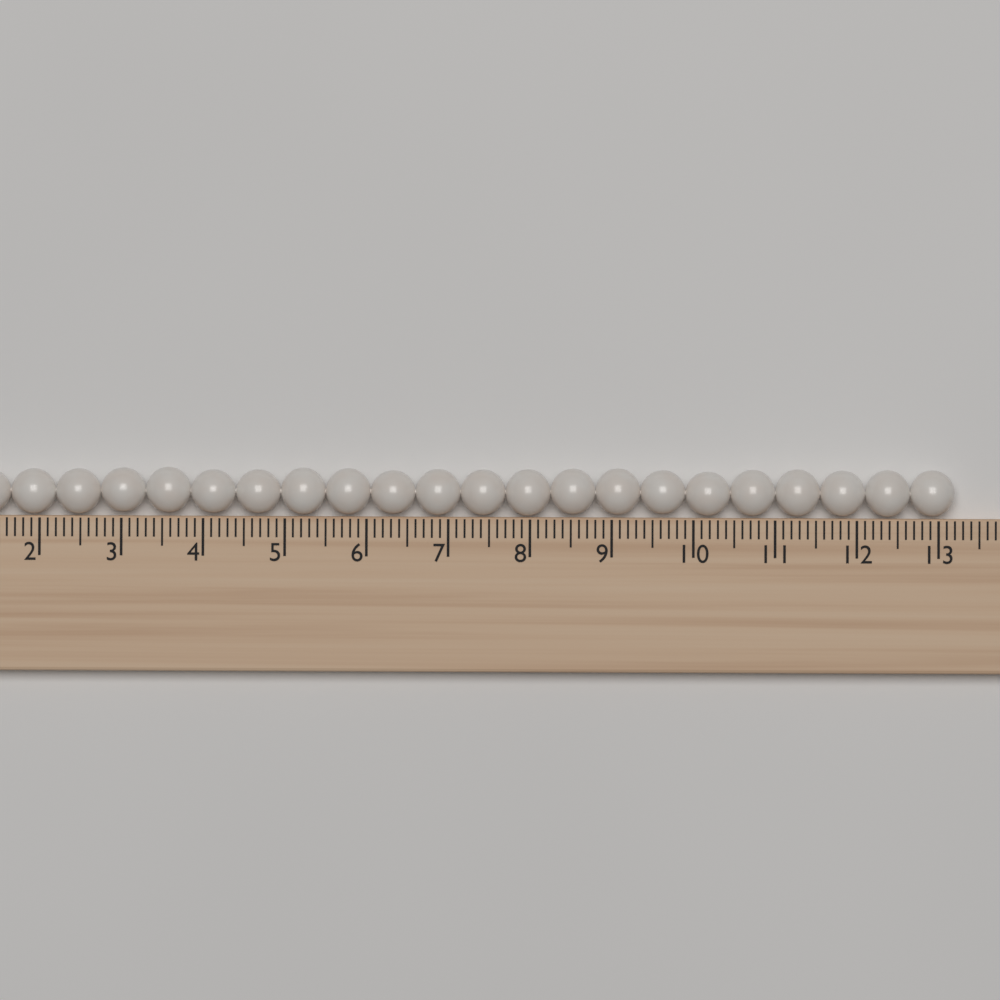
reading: 13.2 (no unit)
